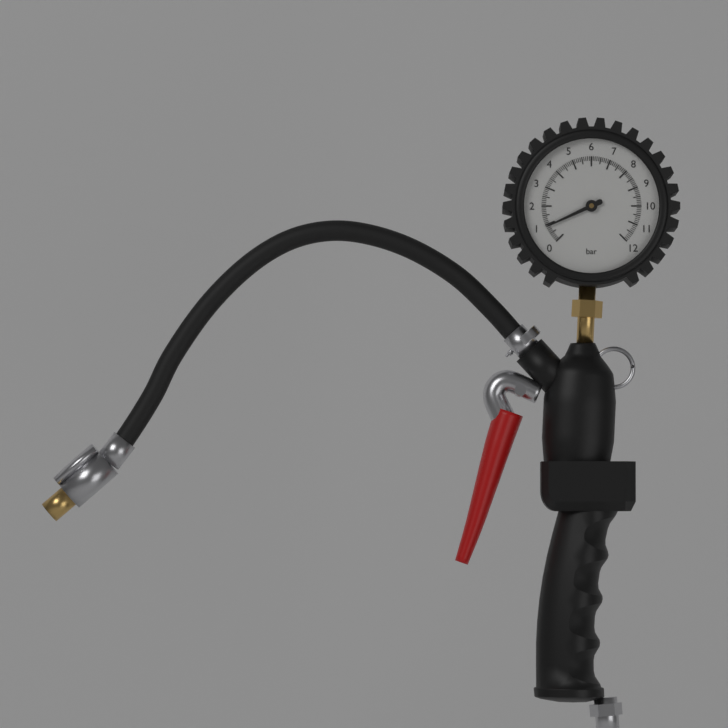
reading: 0.9 bar
